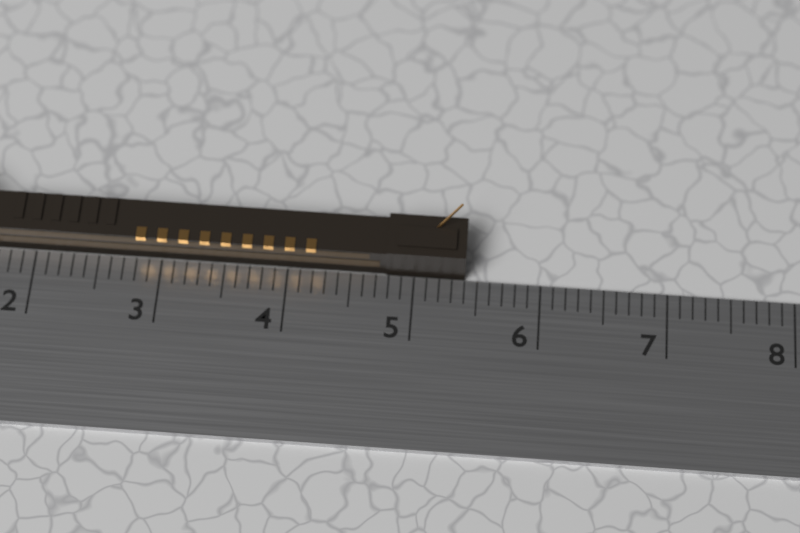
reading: 5.4 cm
